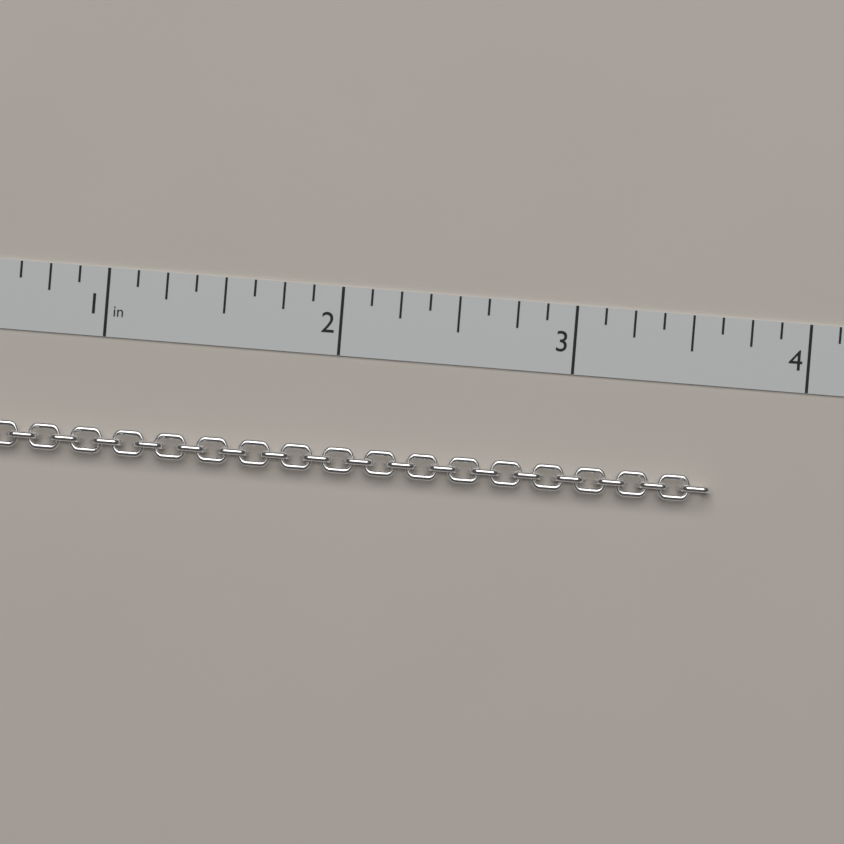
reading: 3.625 in
